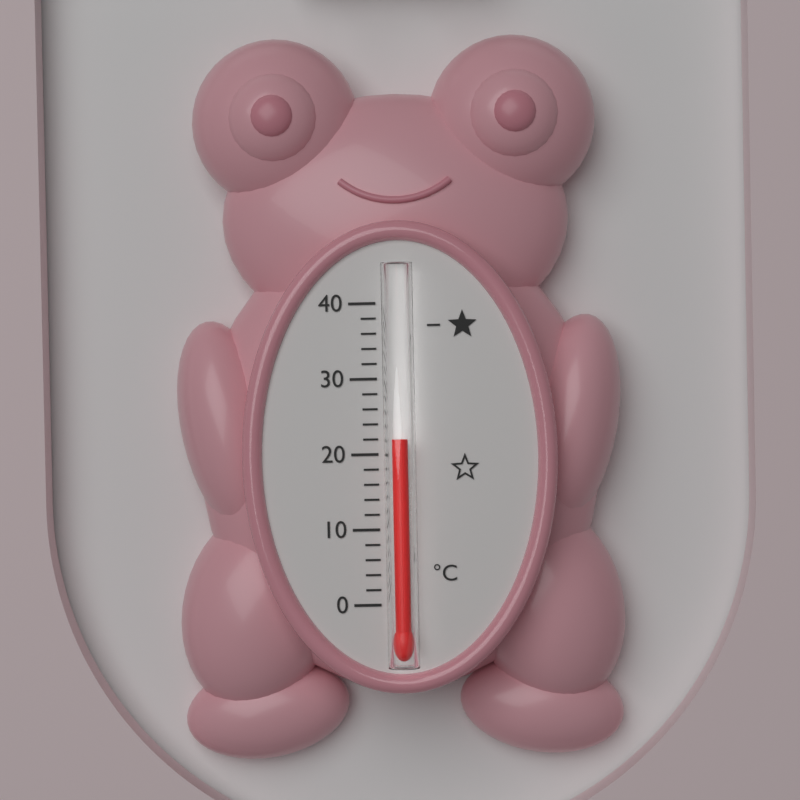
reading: 22 °C
